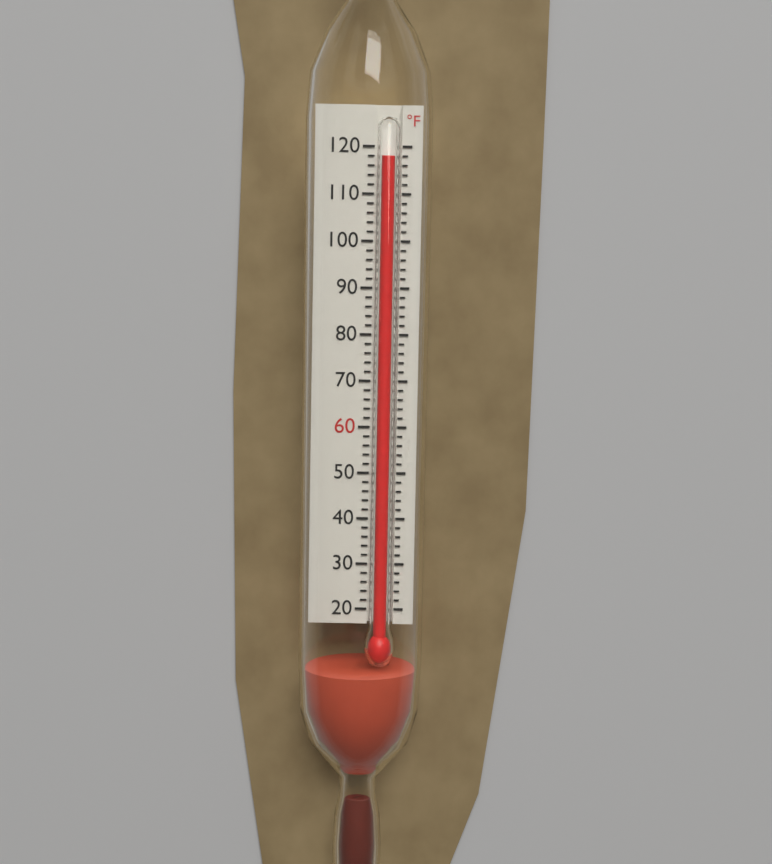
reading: 118 °F
